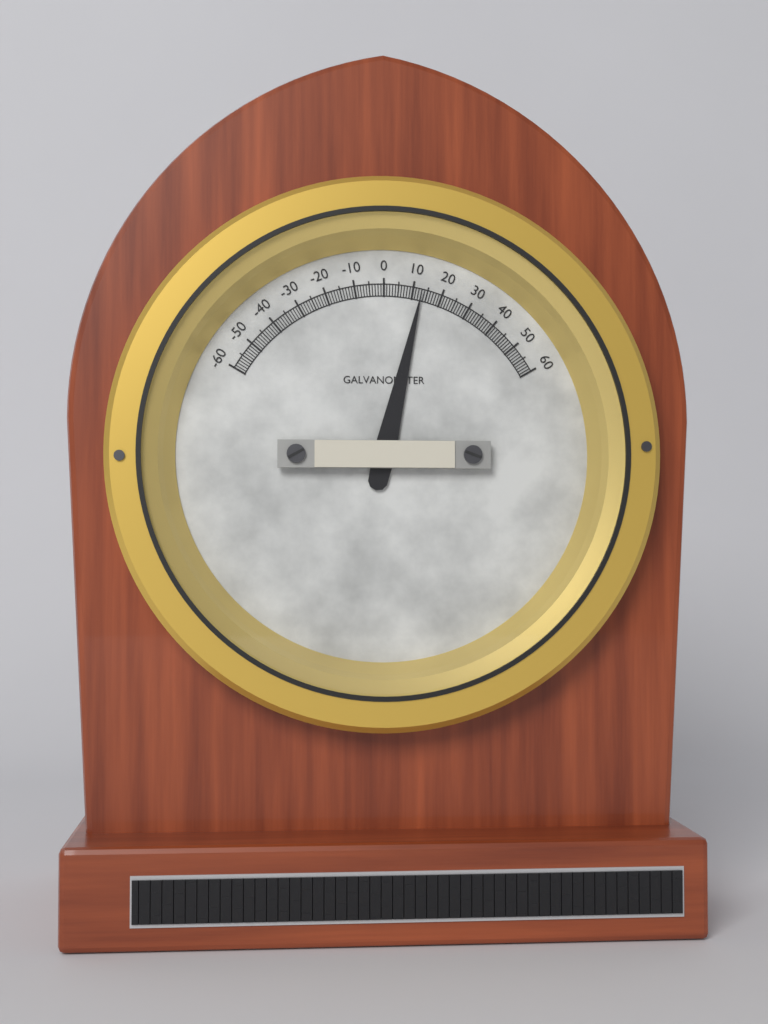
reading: 13 (no unit)
